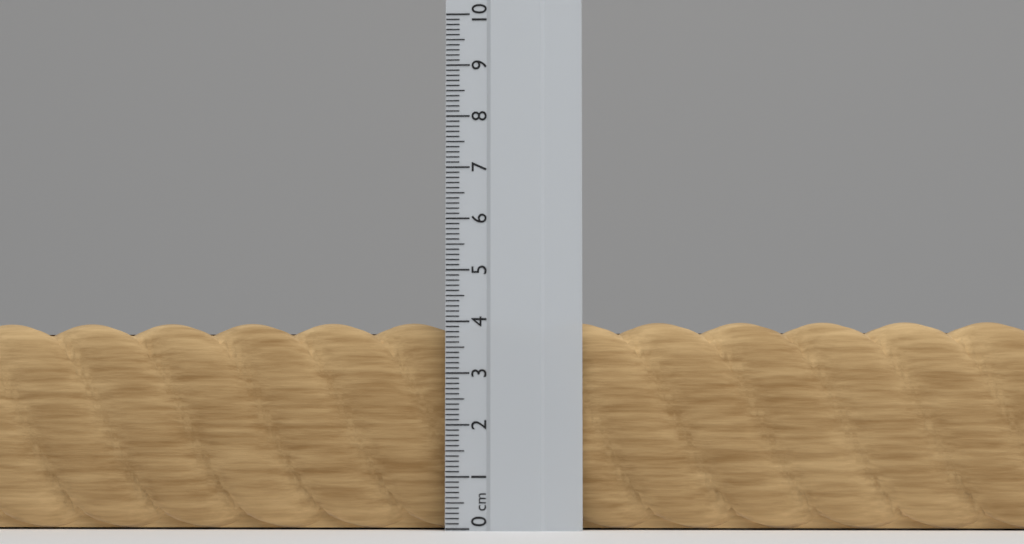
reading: 4.0 cm
